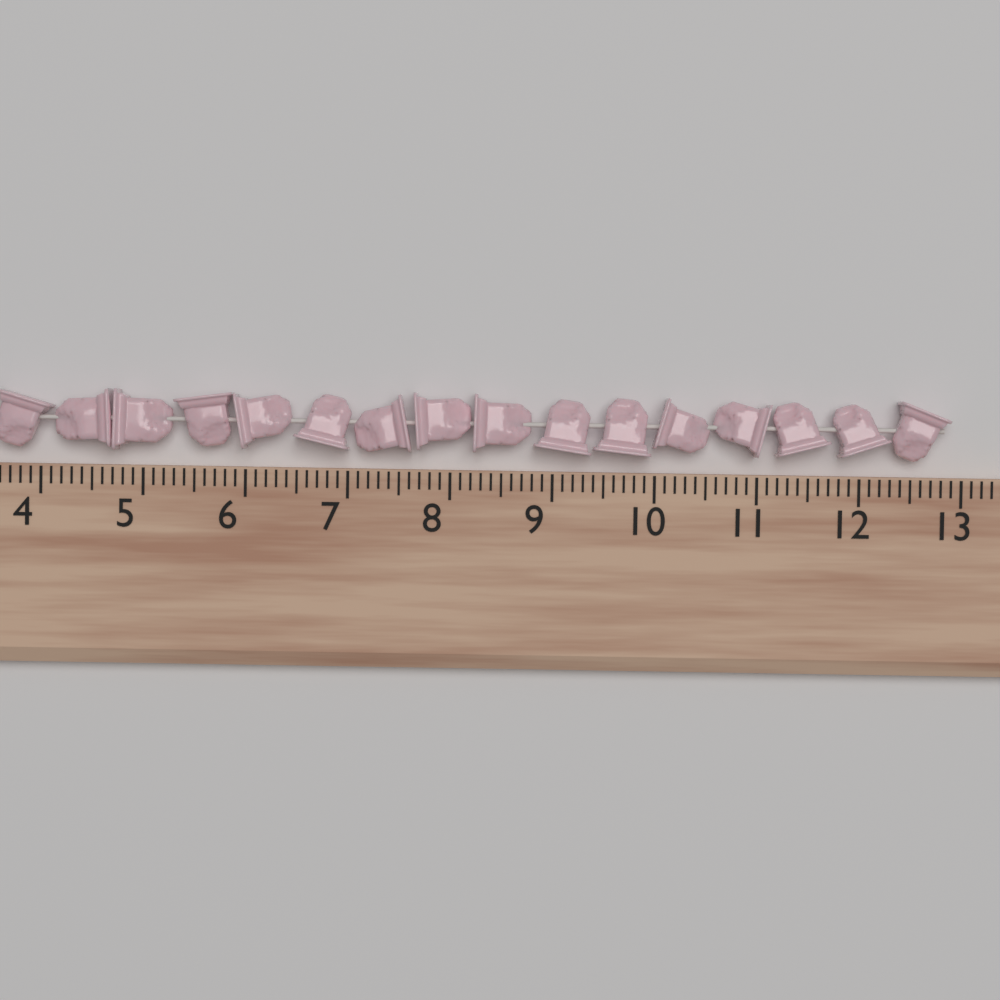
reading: 12.9 (no unit)
